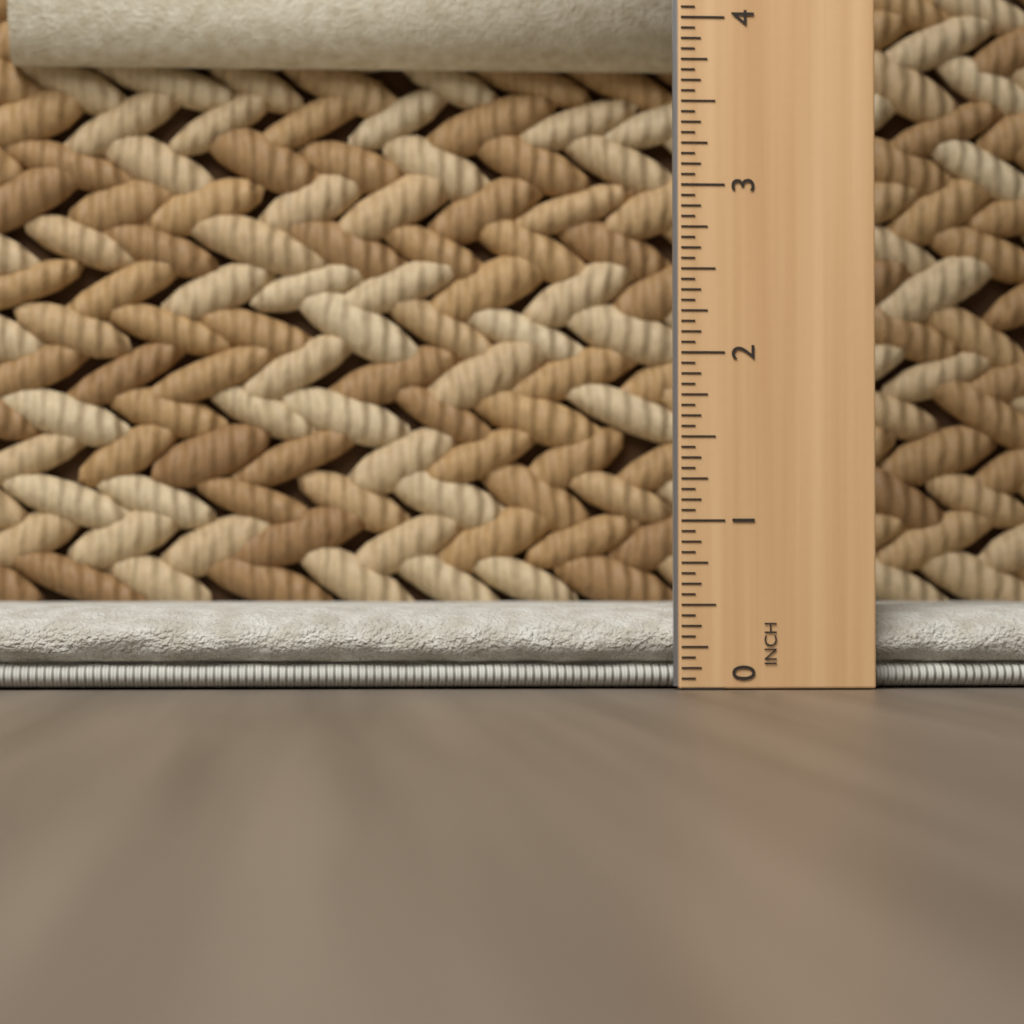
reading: 0.5000 in
